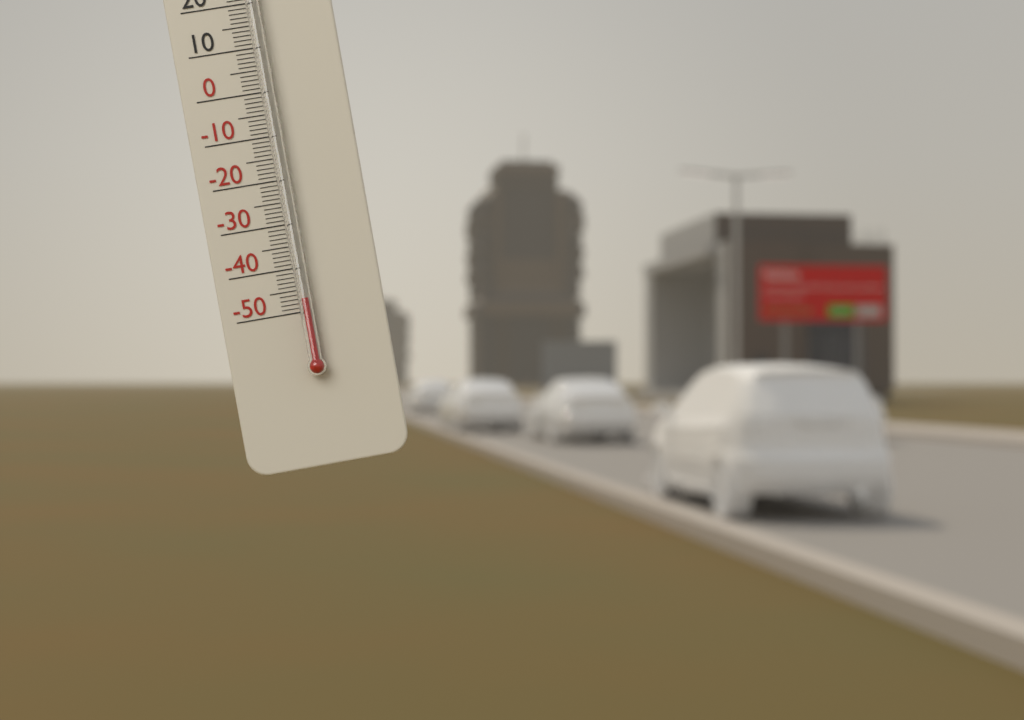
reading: -47 °C
